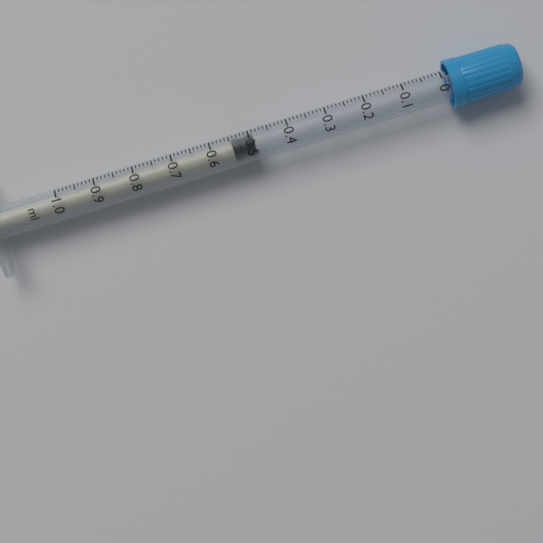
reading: 0.49 ml
